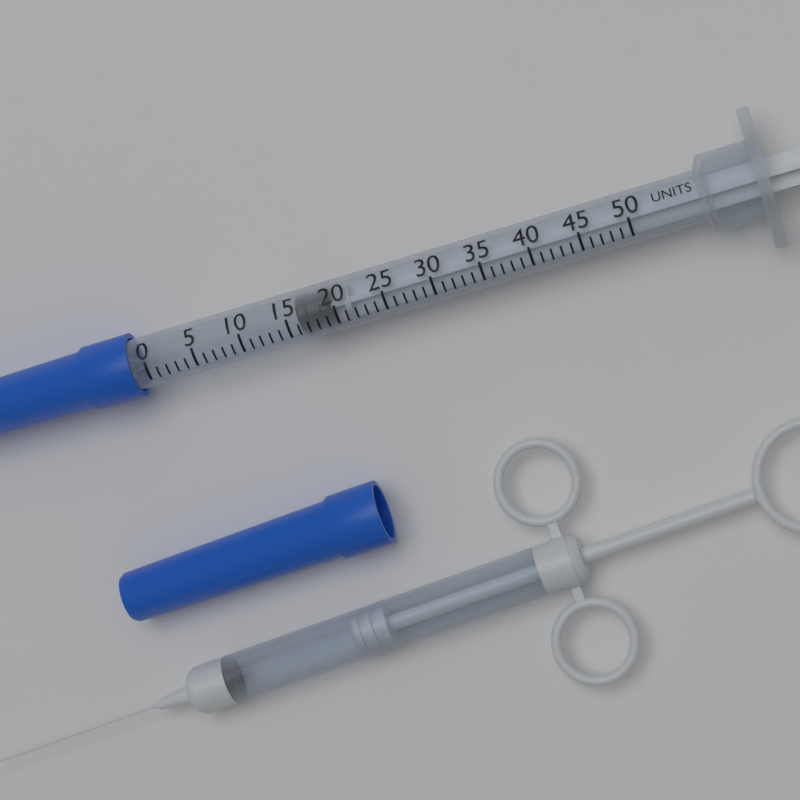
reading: 16 units
